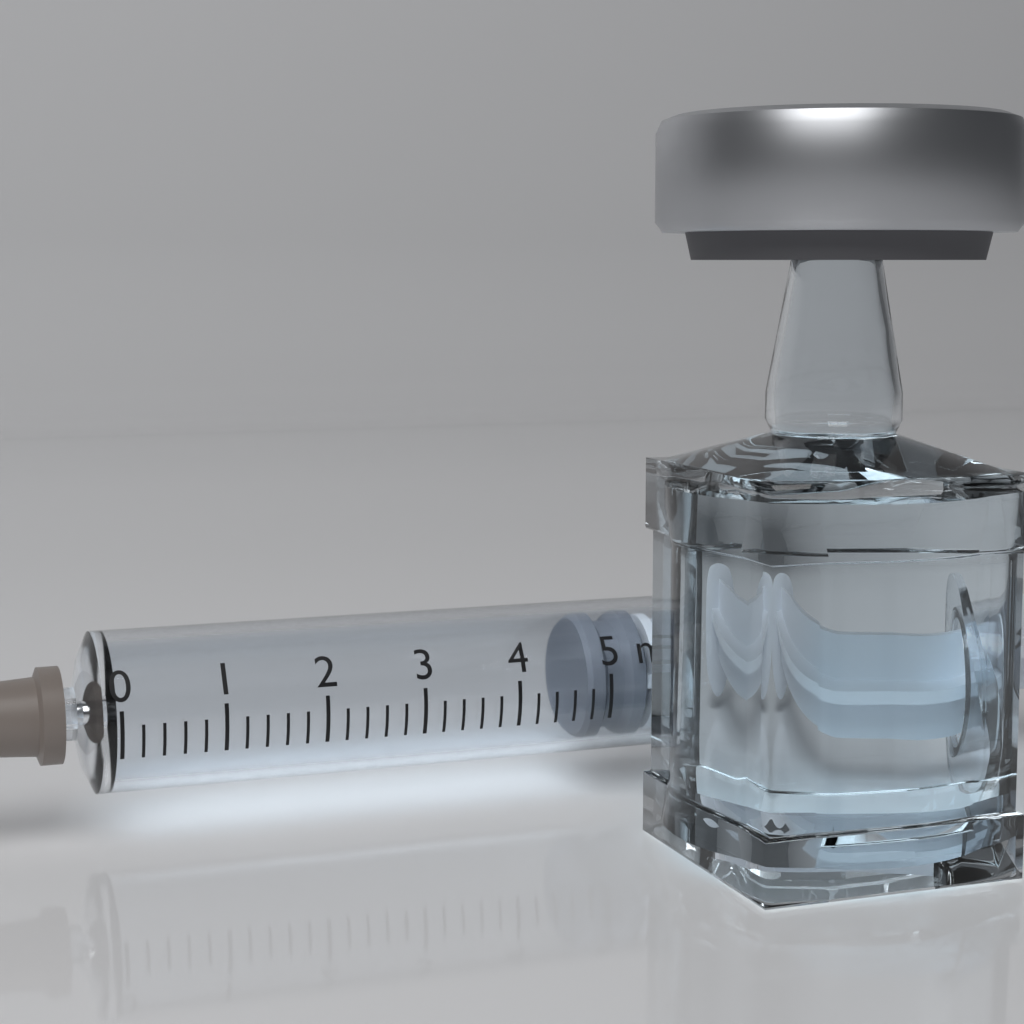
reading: 4.8 ml
